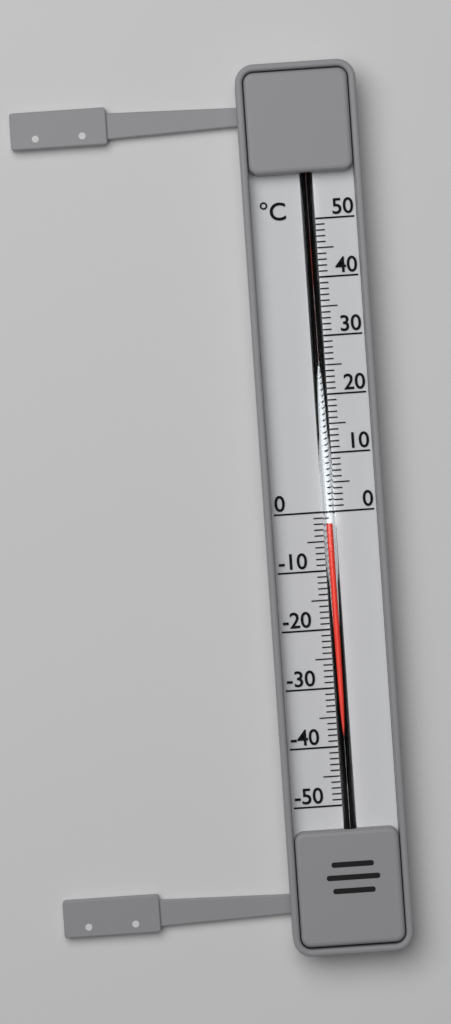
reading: -2 °C
